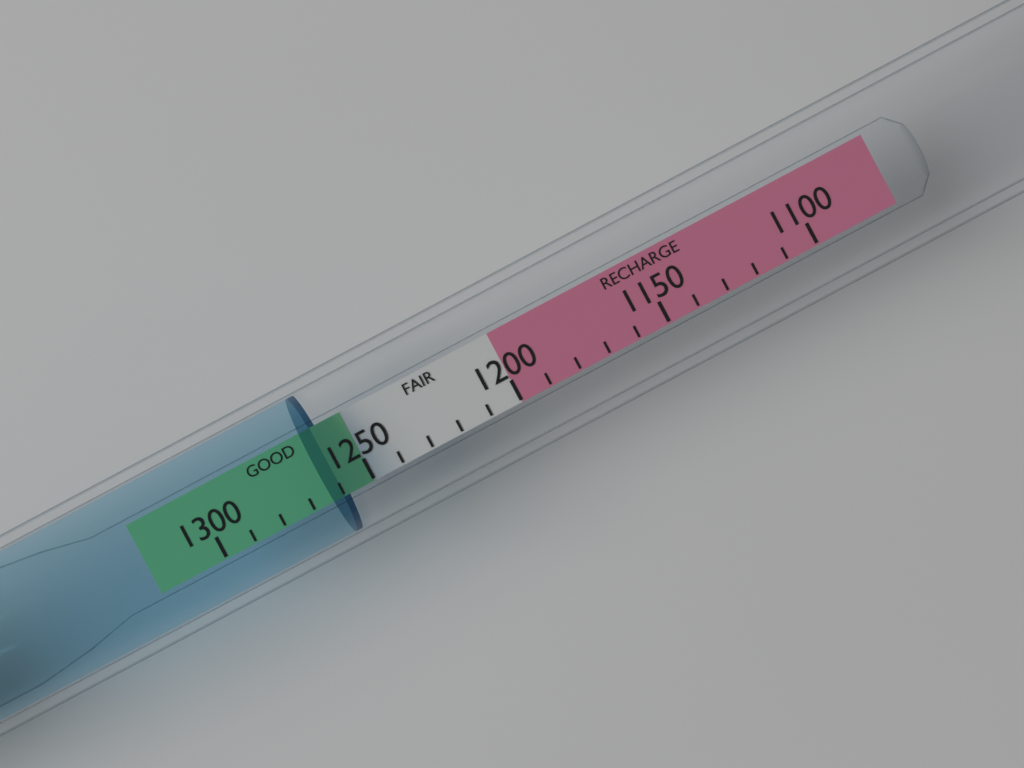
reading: 1260 (no unit)
